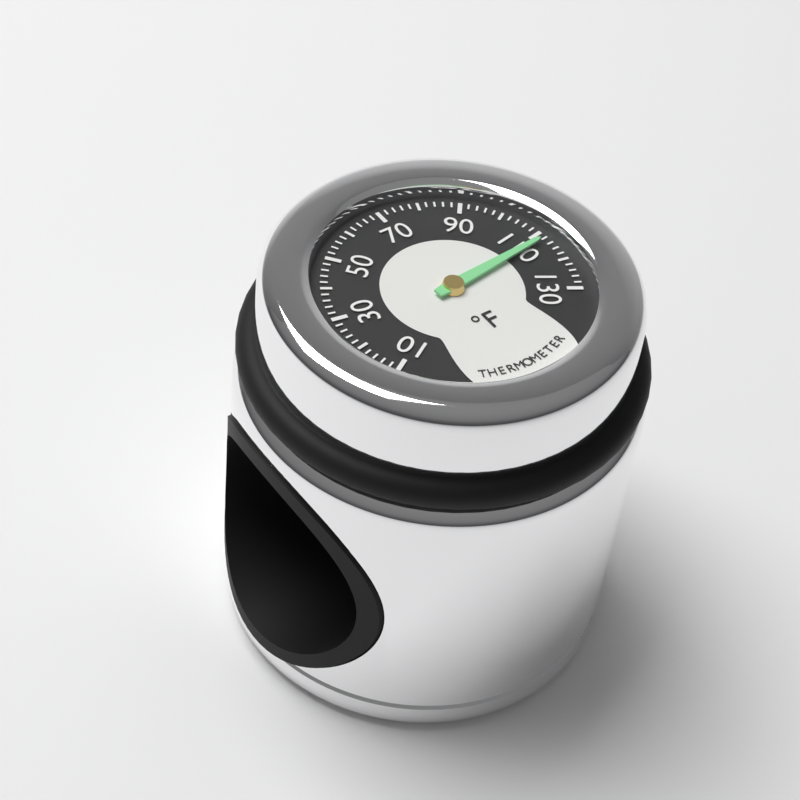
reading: 112 °F
